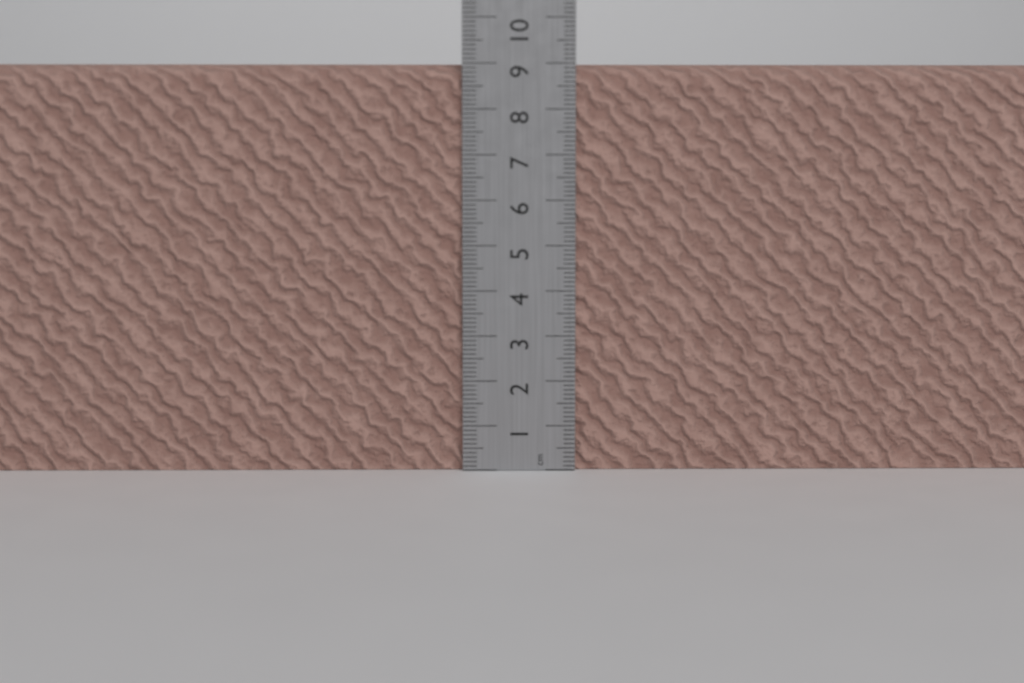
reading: 9.0 cm
